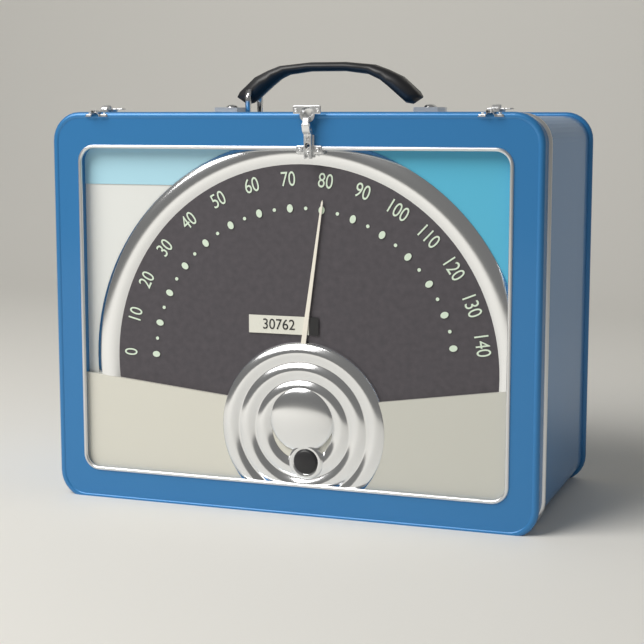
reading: 80 (no unit)
